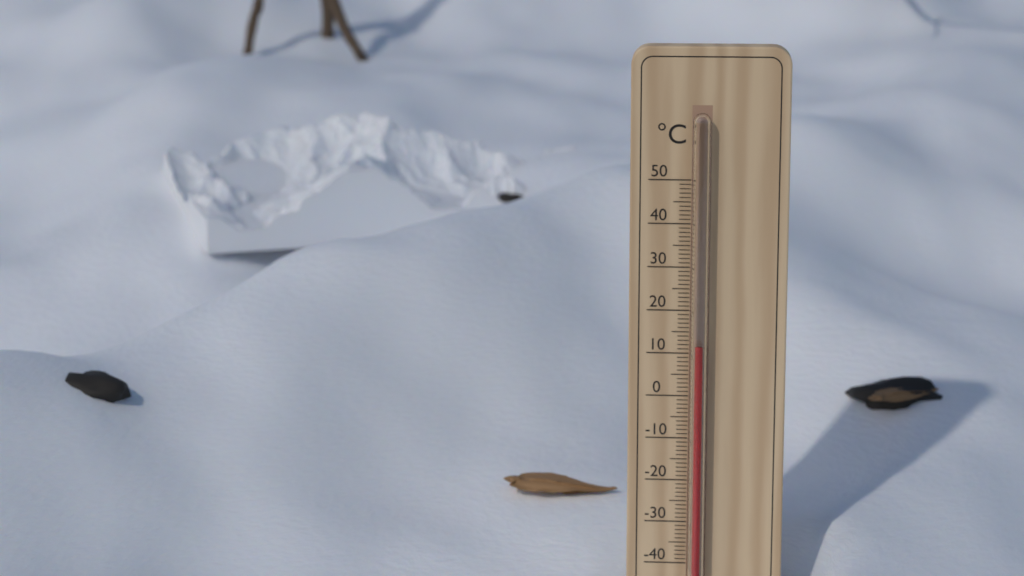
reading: 12 °C
